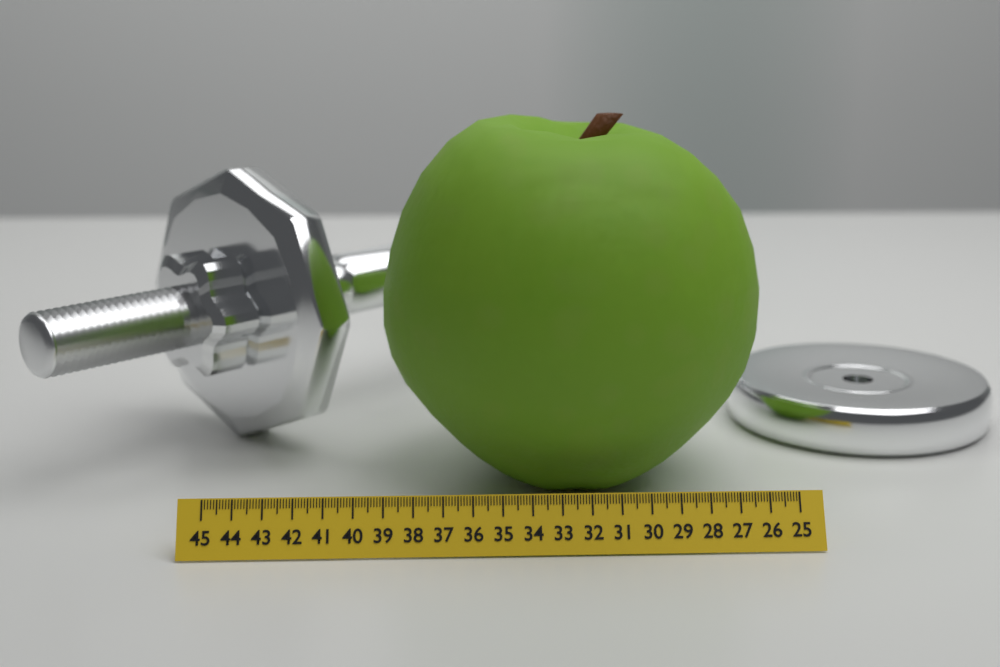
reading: 39.2 (no unit)
